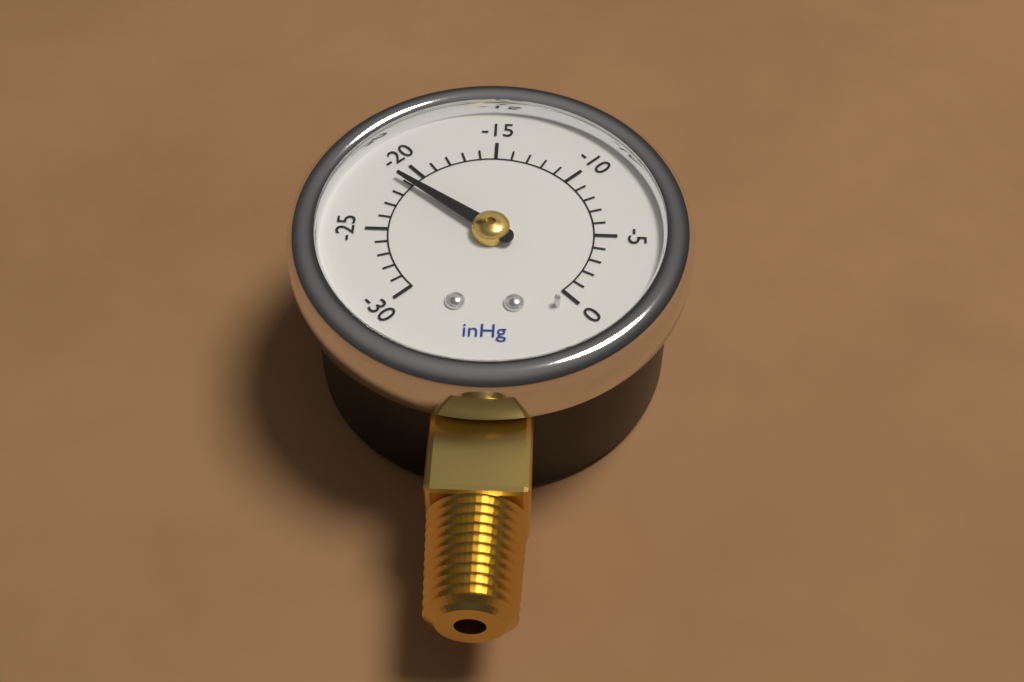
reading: -21 inHg
